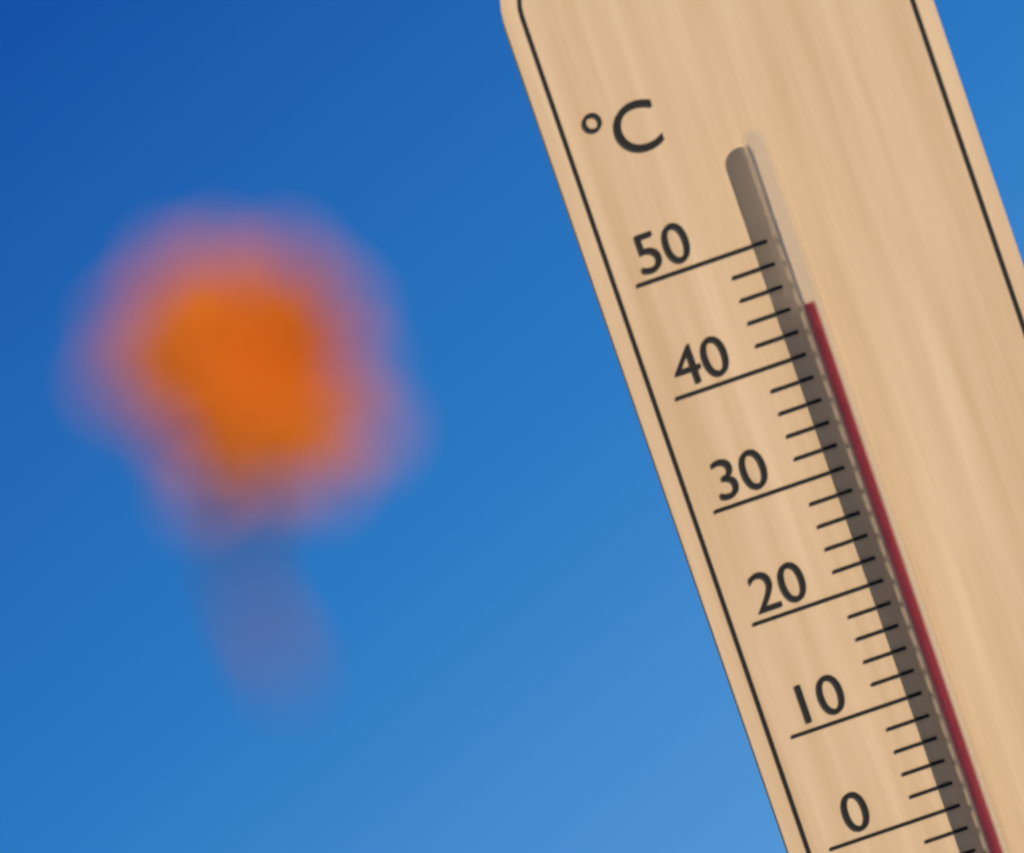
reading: 44 °C
